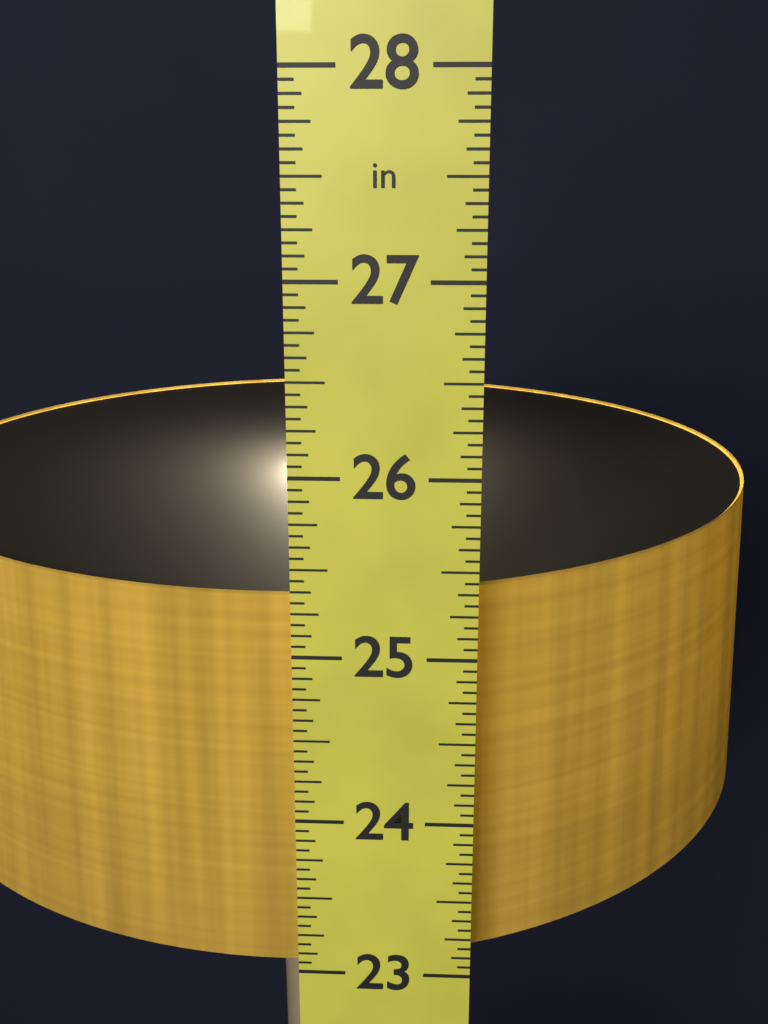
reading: 25.3125 in
